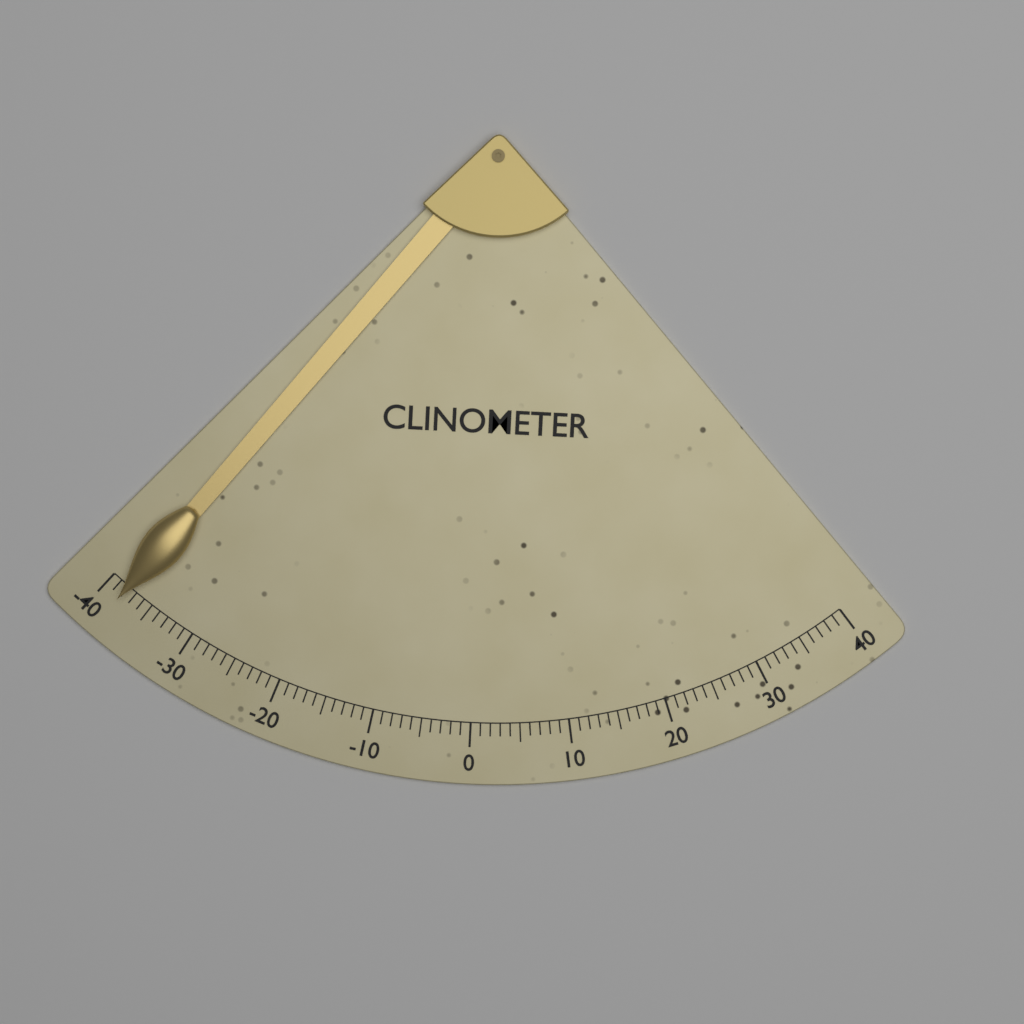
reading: -38 (no unit)
